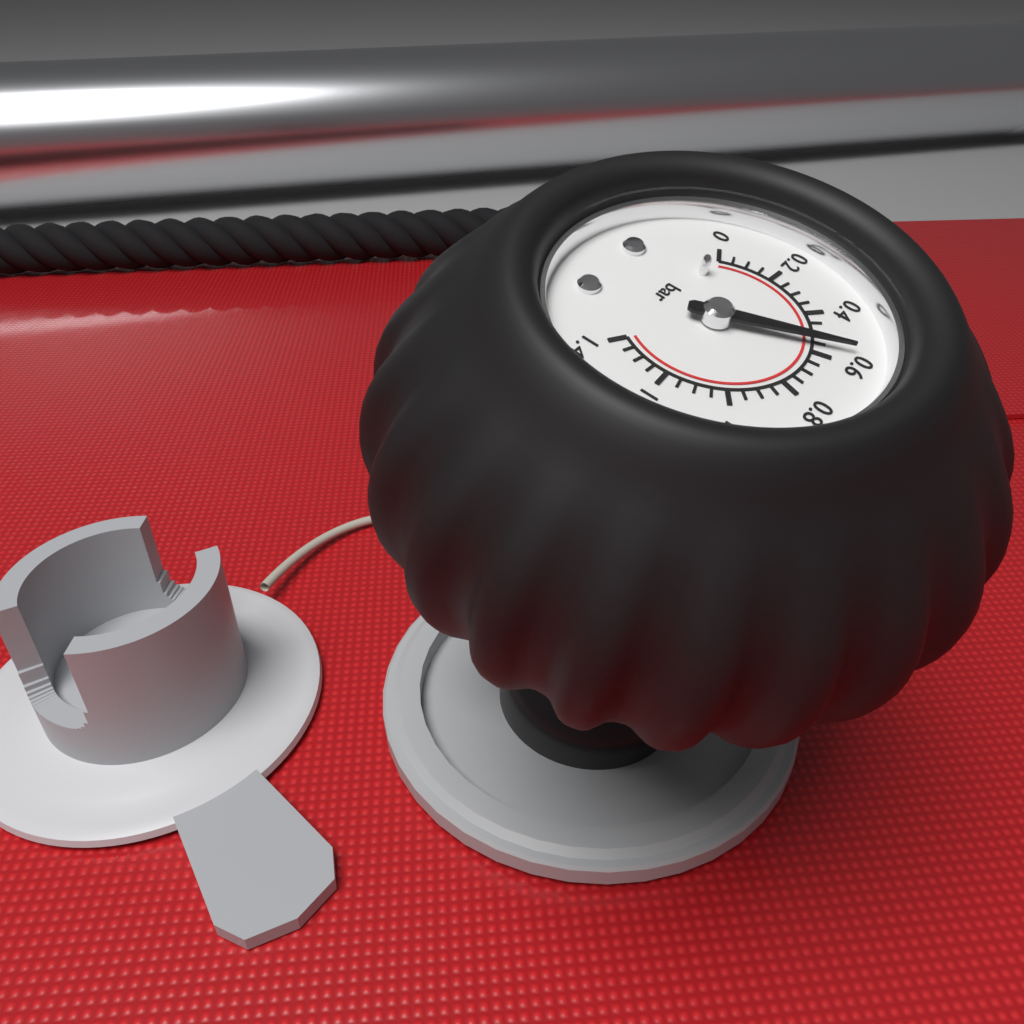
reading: 0.55 bar
